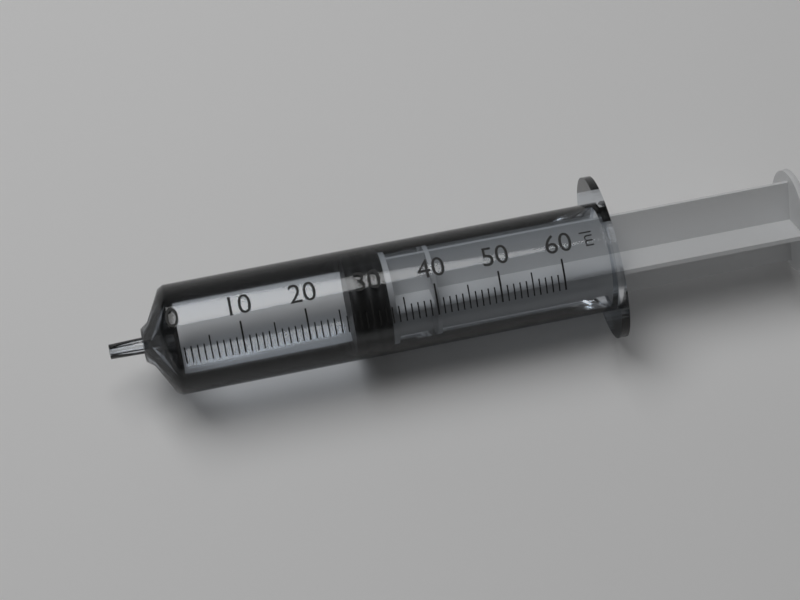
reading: 27 ml
